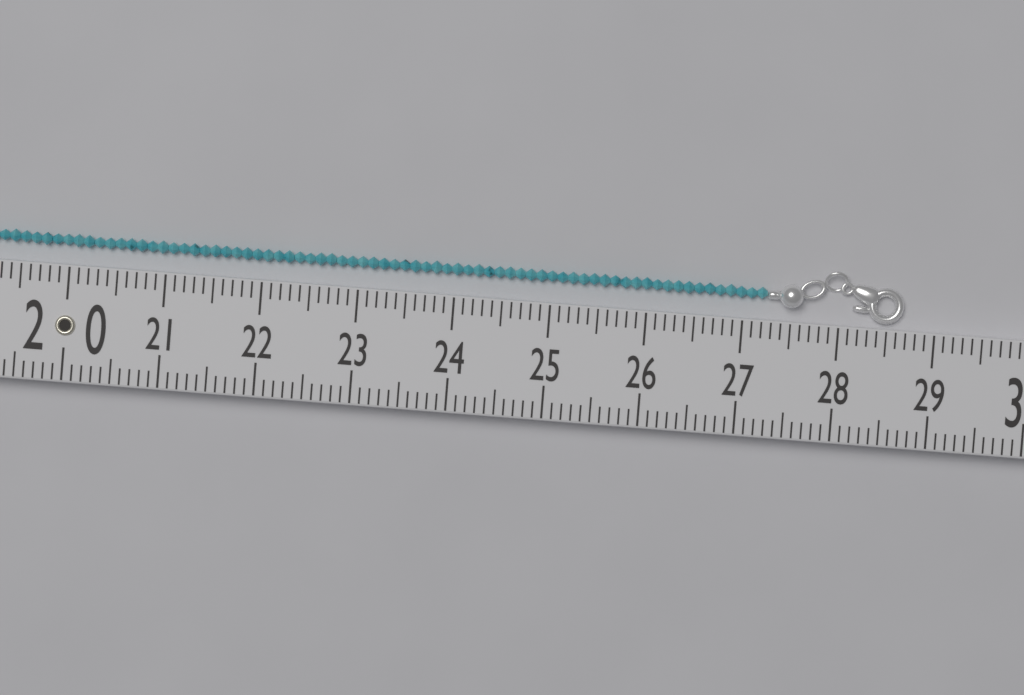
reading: 28.7 (no unit)
